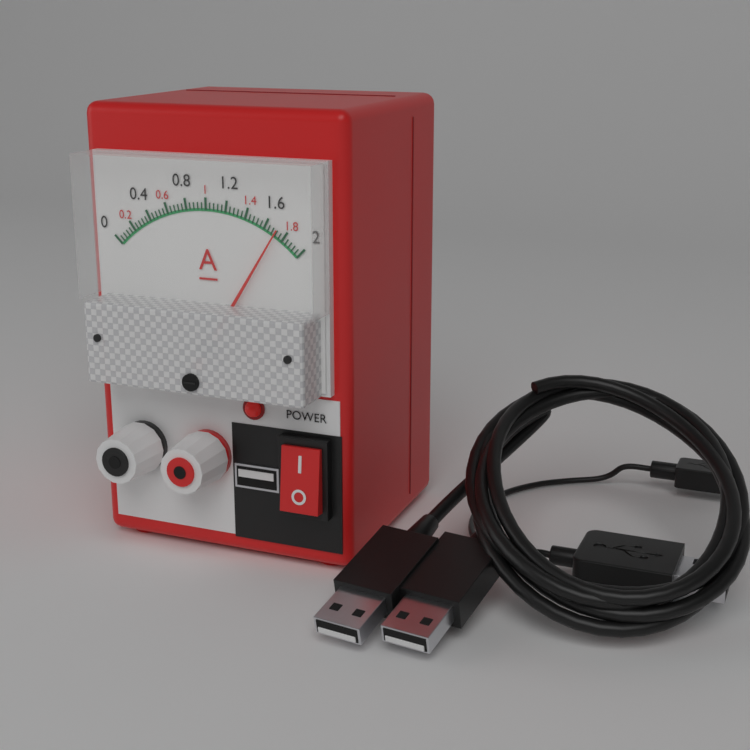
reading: 1.72 A
